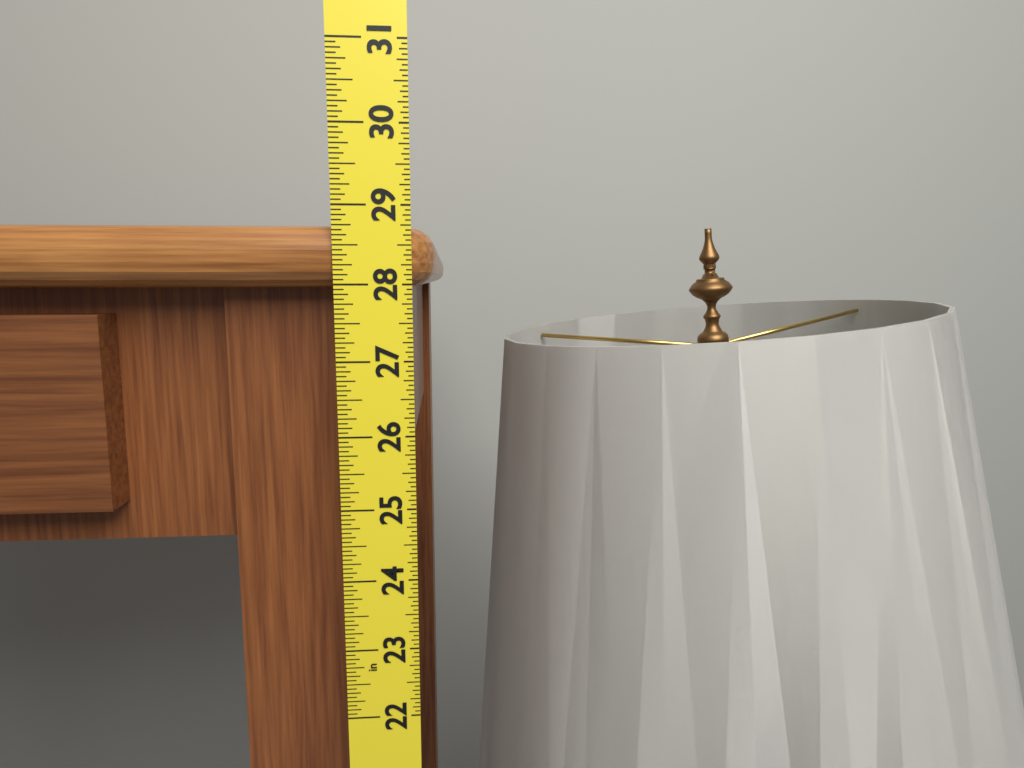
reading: 28.7500 in
